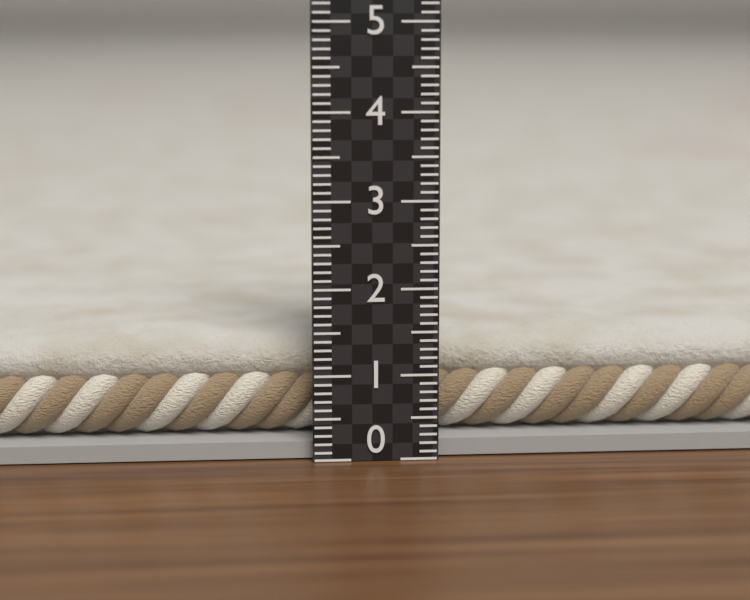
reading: 1.4 (no unit)
